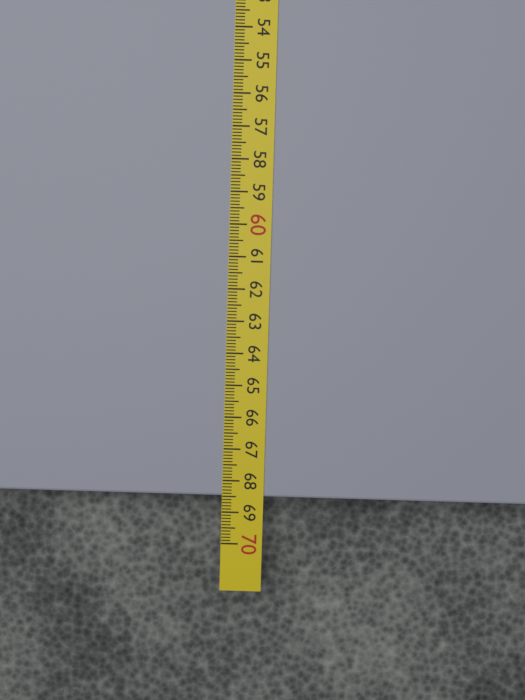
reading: 68.5 cm
